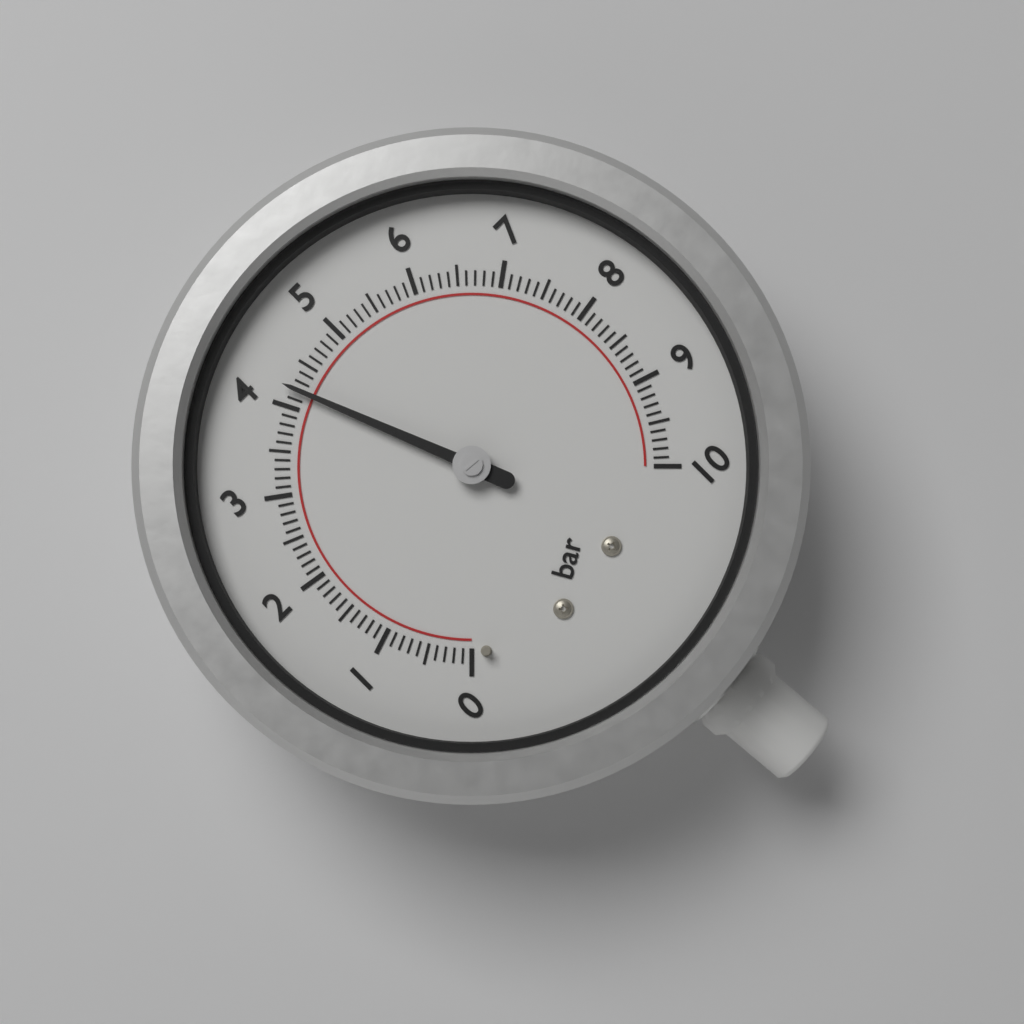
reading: 4.2 bar
